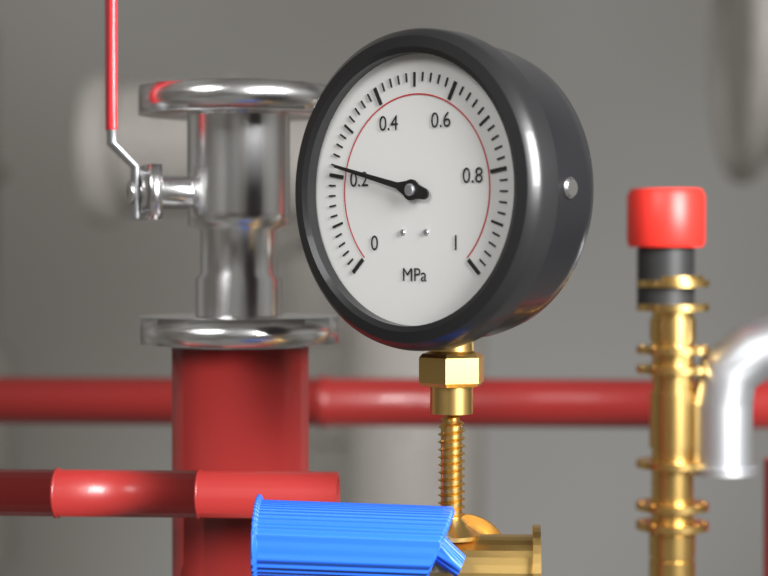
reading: 0.22 MPa
